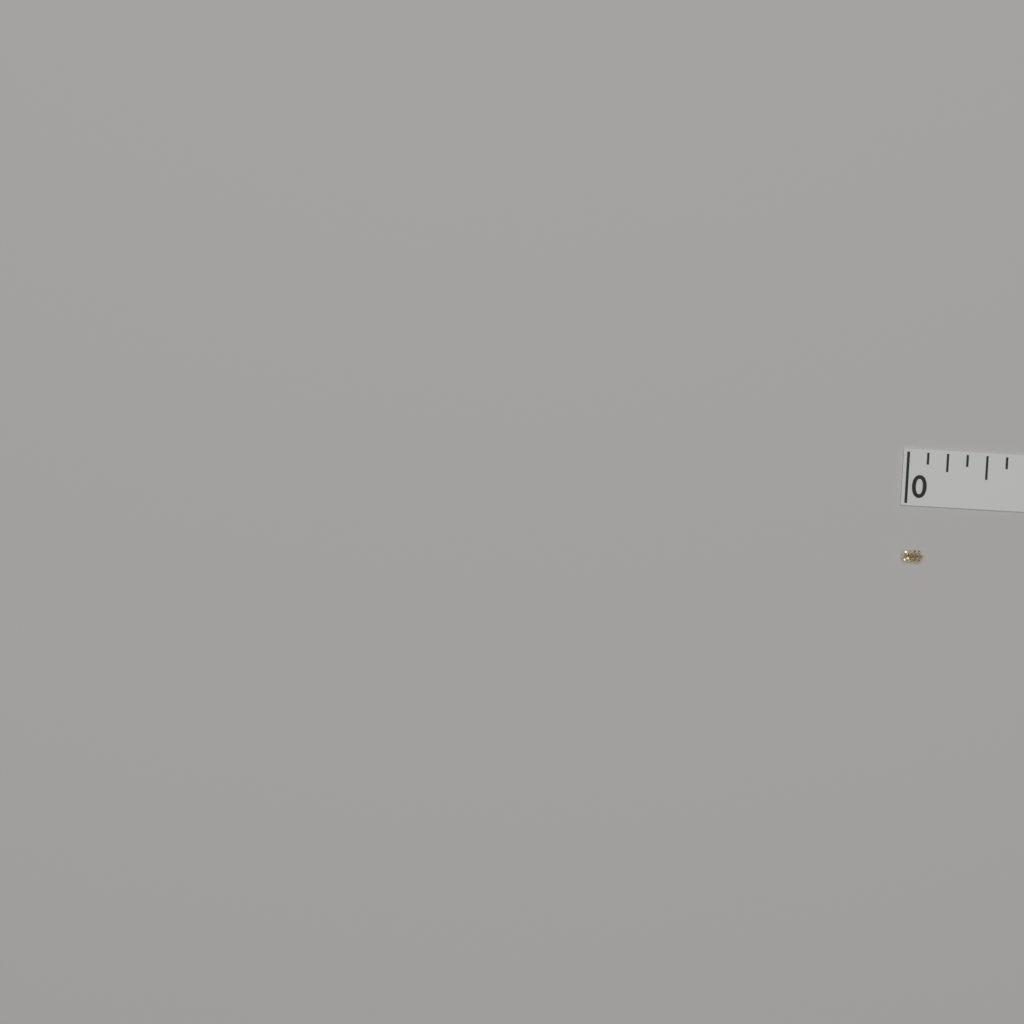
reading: 0.125 in
